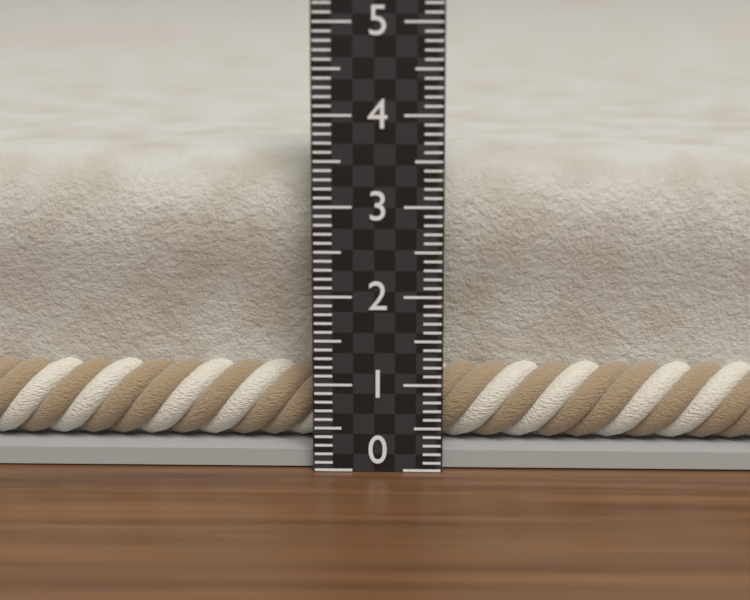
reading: 3.5 (no unit)
